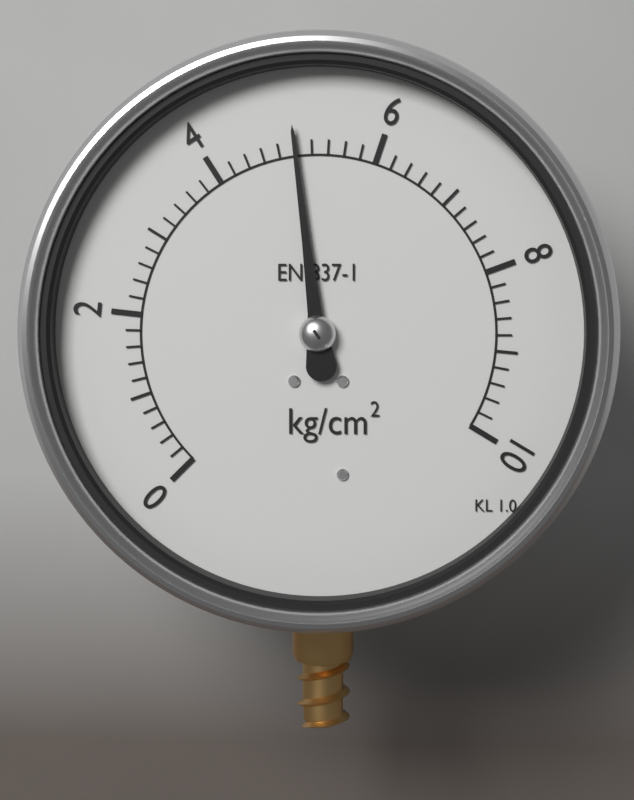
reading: 5.0 kg/cm²
